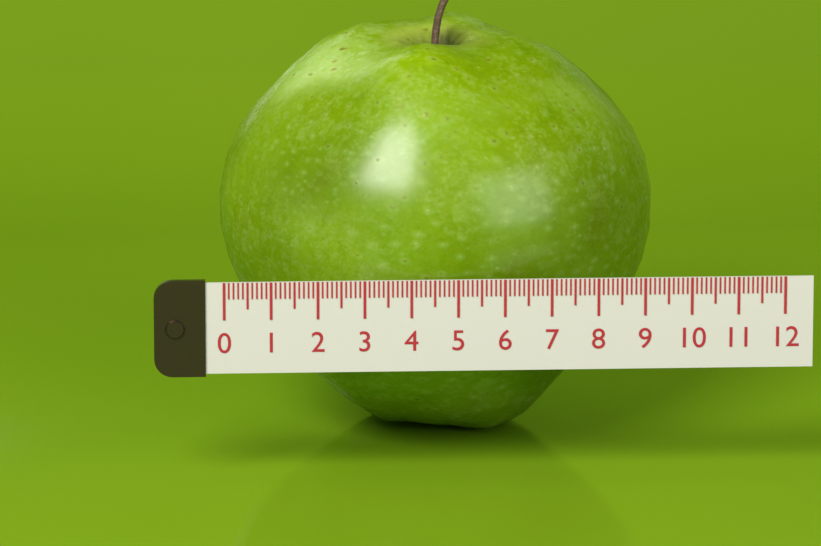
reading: 9.5 (no unit)
